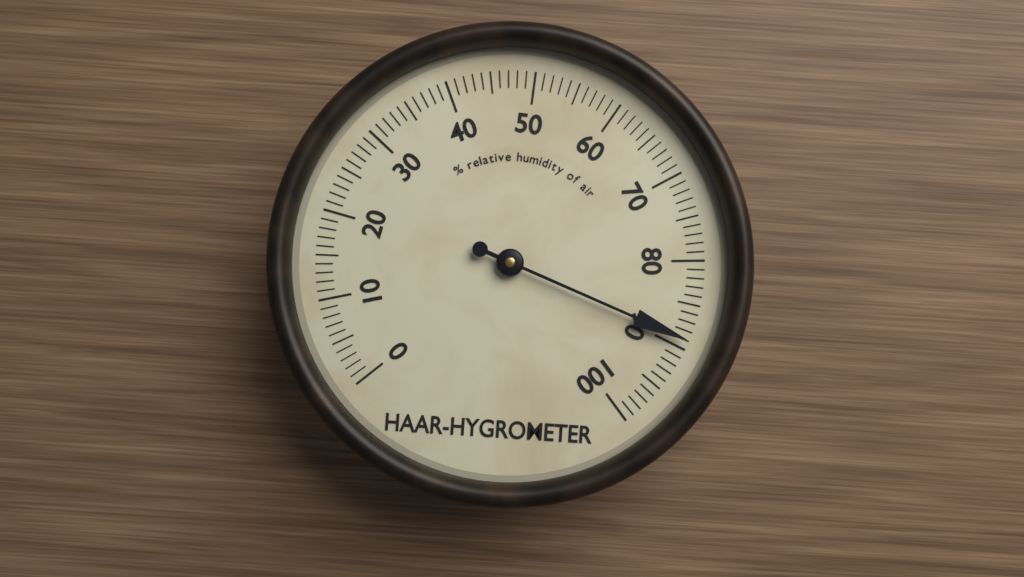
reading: 89 %
